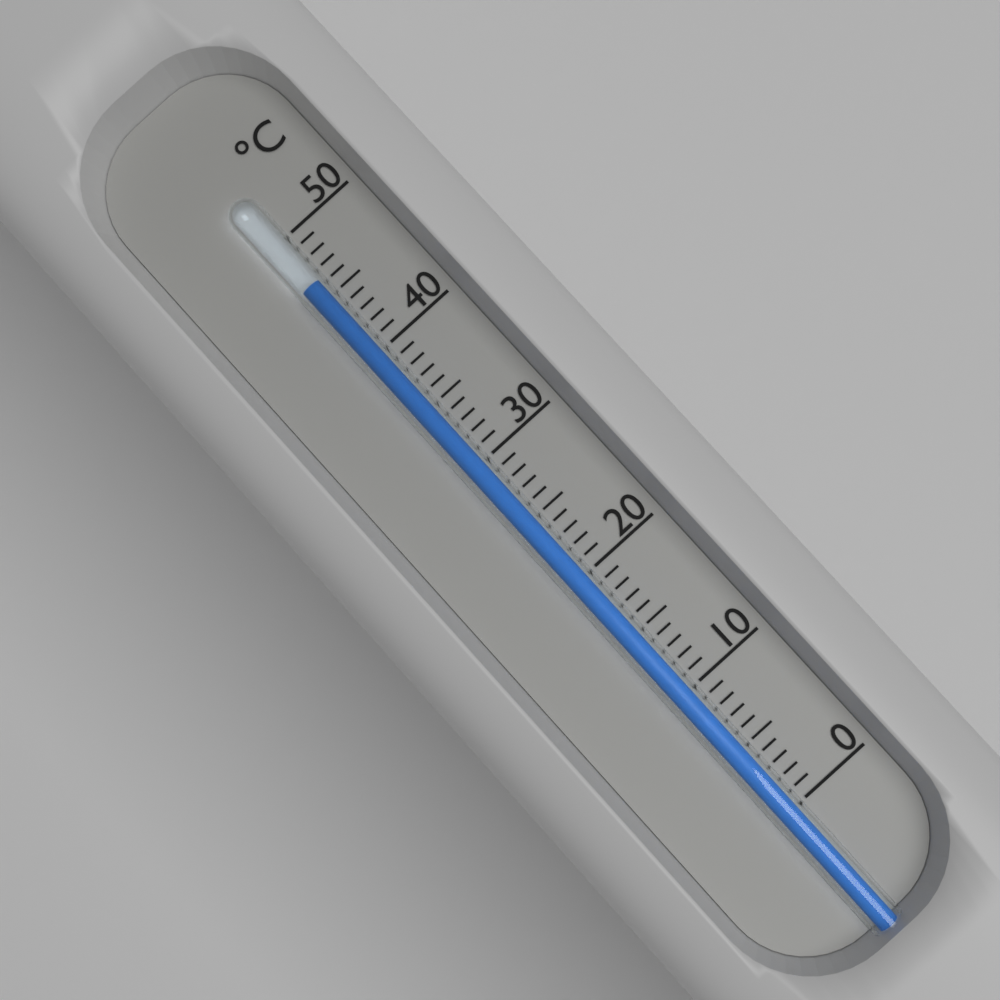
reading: 46 °C
